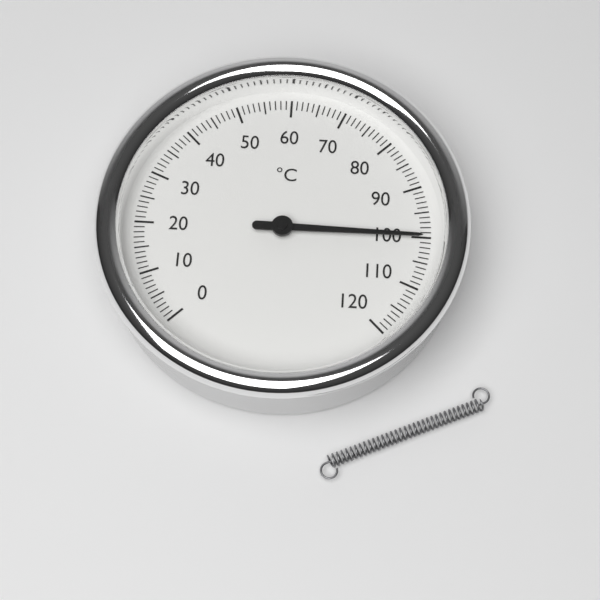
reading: 100 °C
